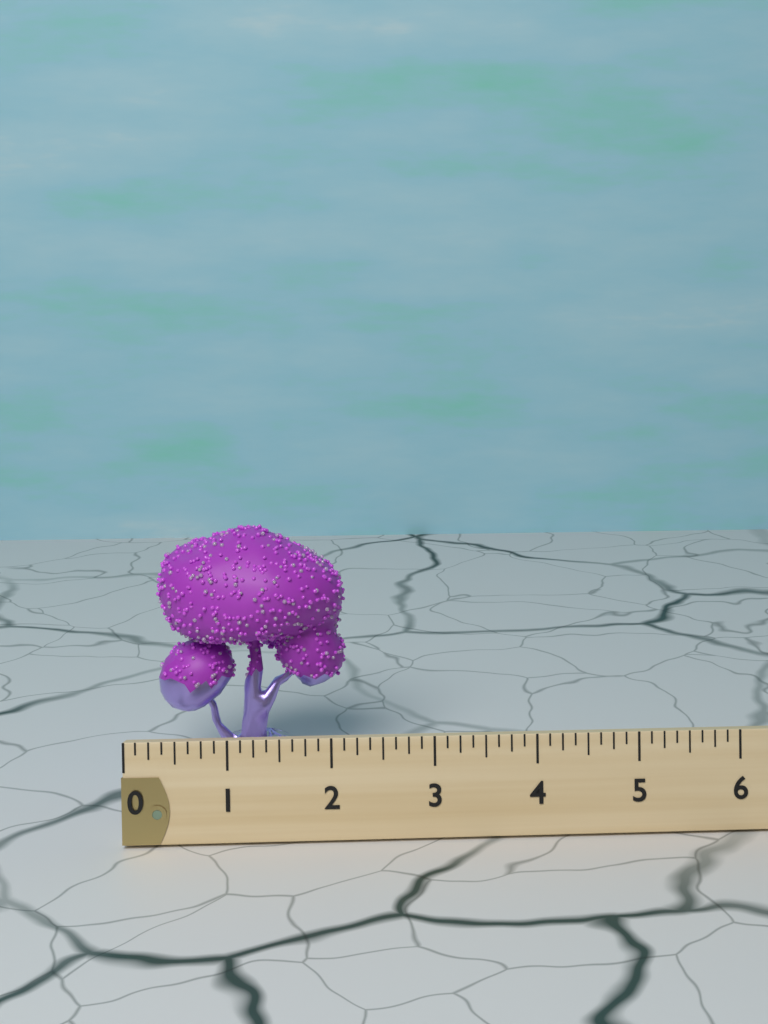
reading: 2.000 (no unit)
